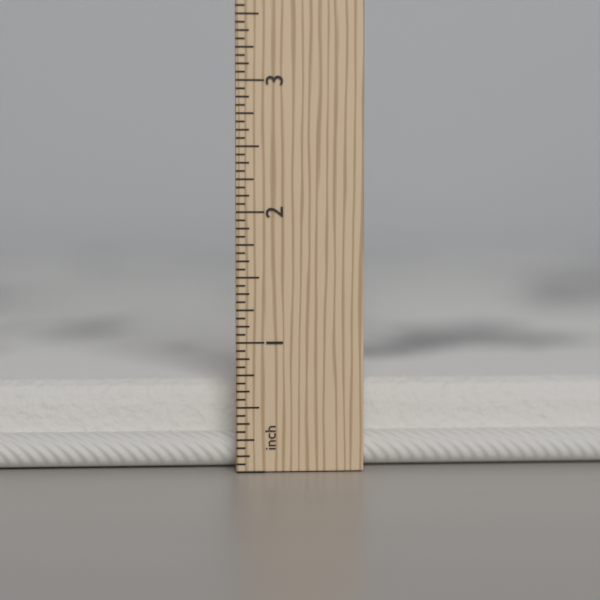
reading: 0.6875 in
